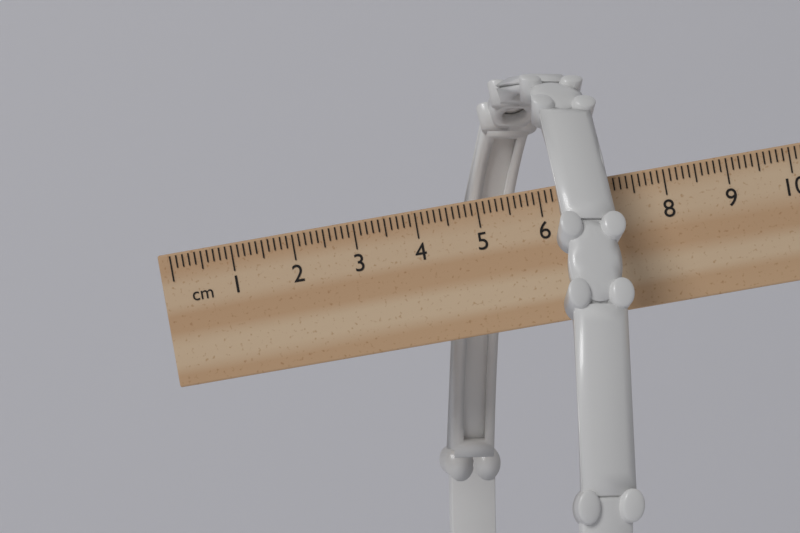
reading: 7.2 cm
